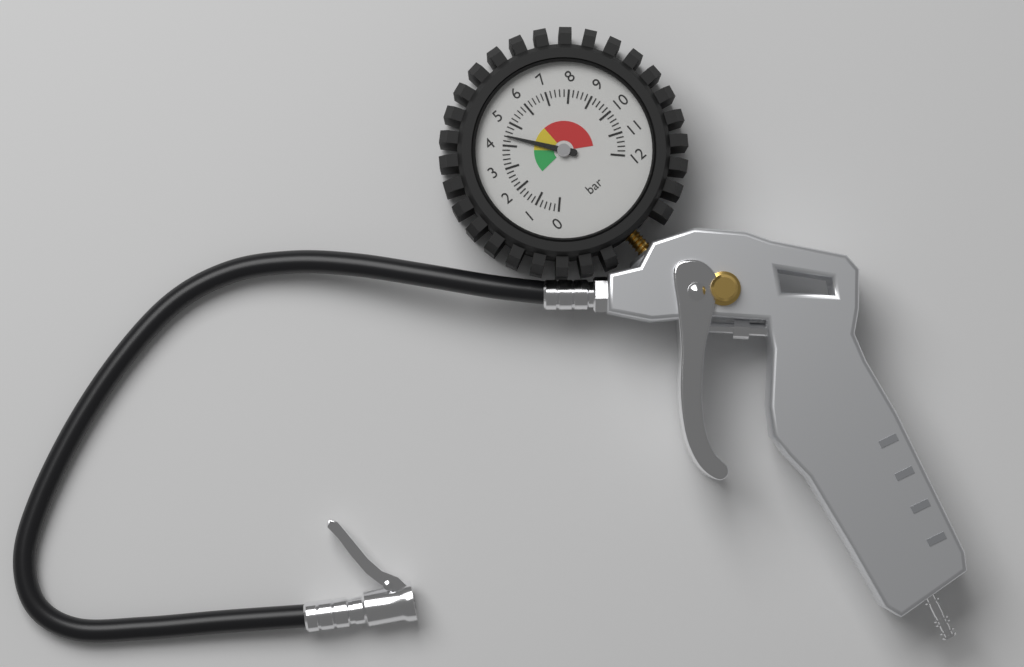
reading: 4.4 bar
